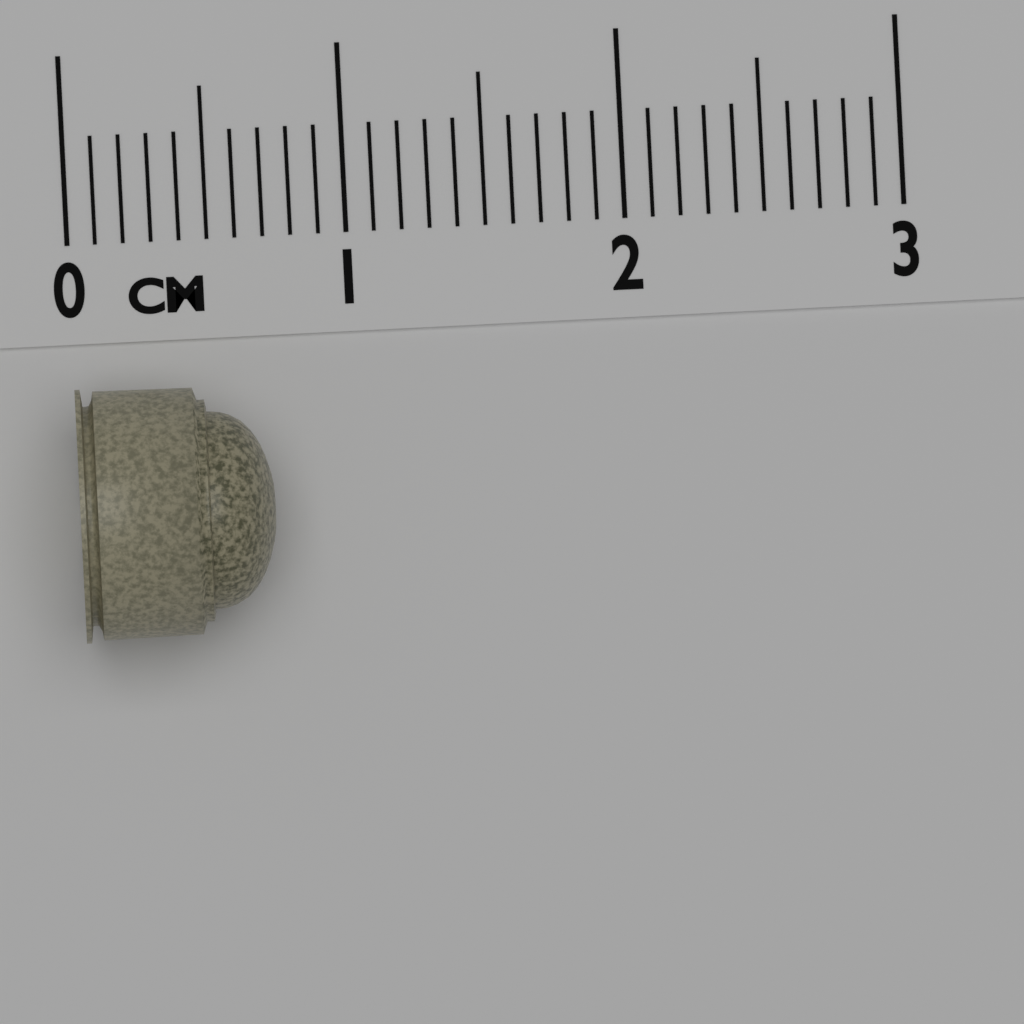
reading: 0.7 cm
